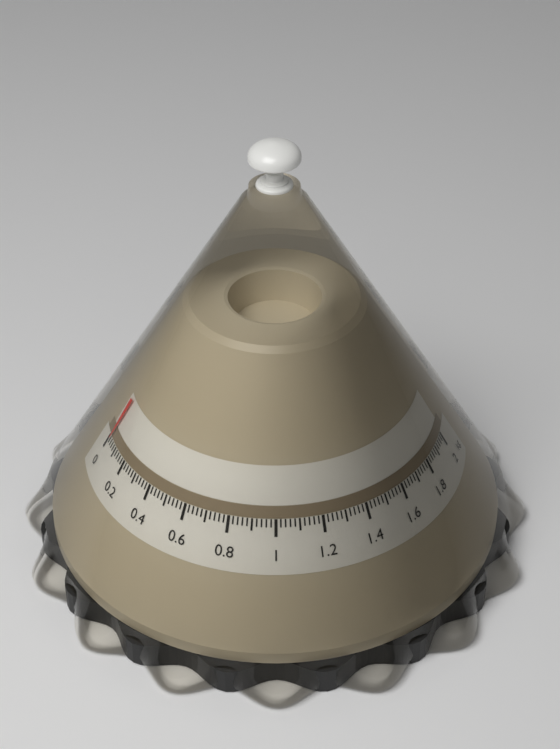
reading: 0.02 kg
